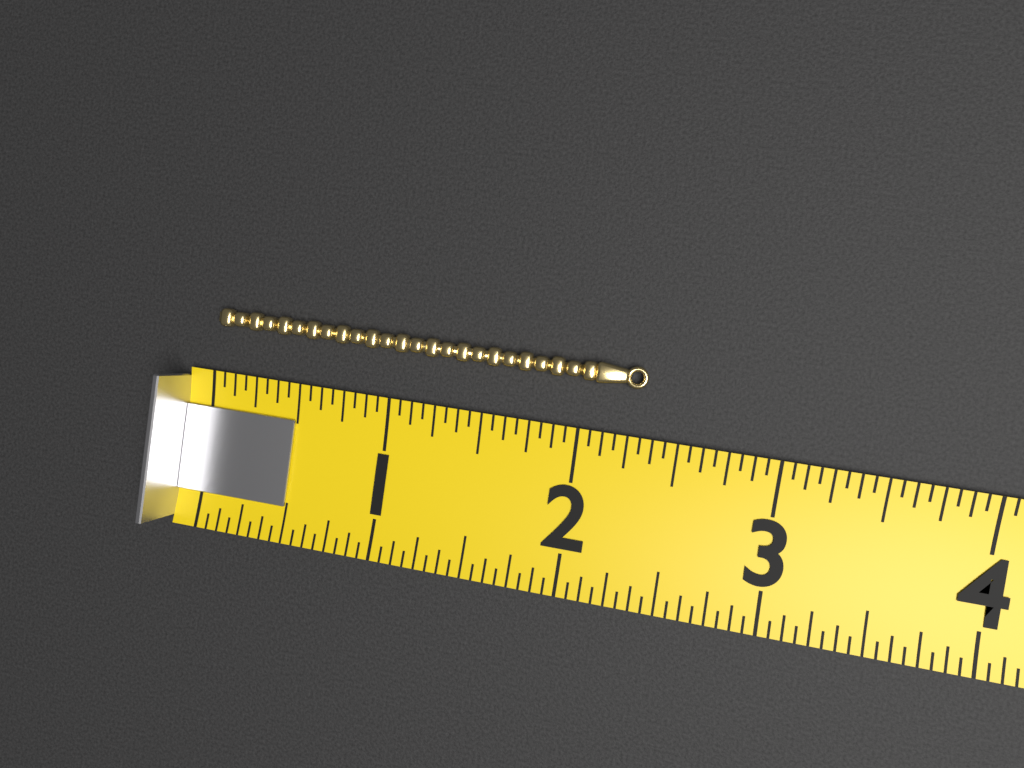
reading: 2.3125 (no unit)
